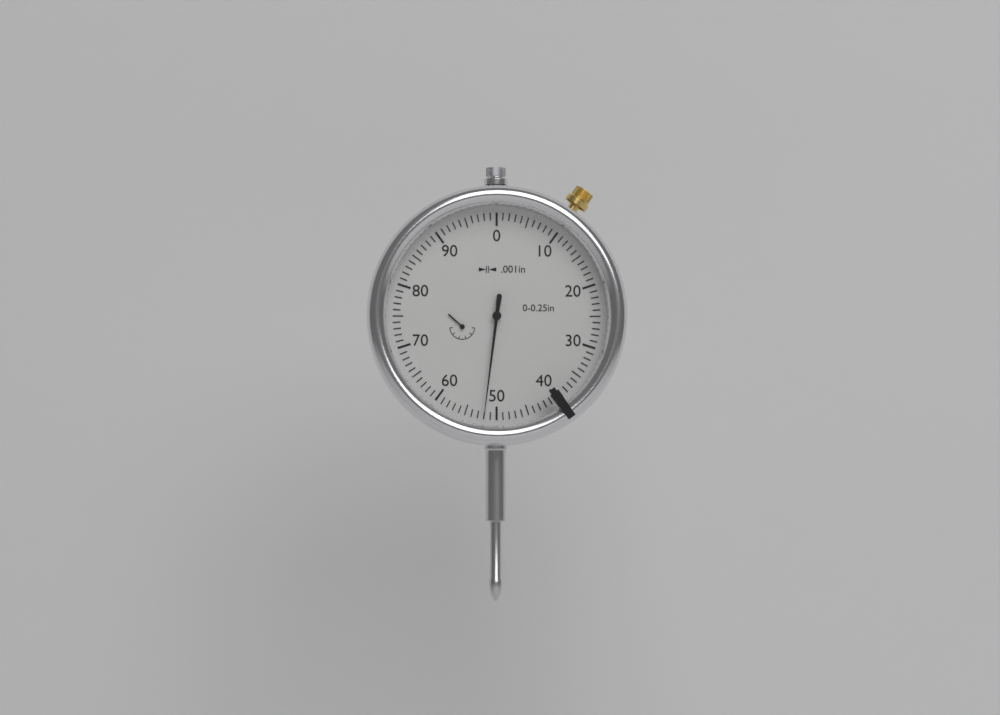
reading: 0.052 in
